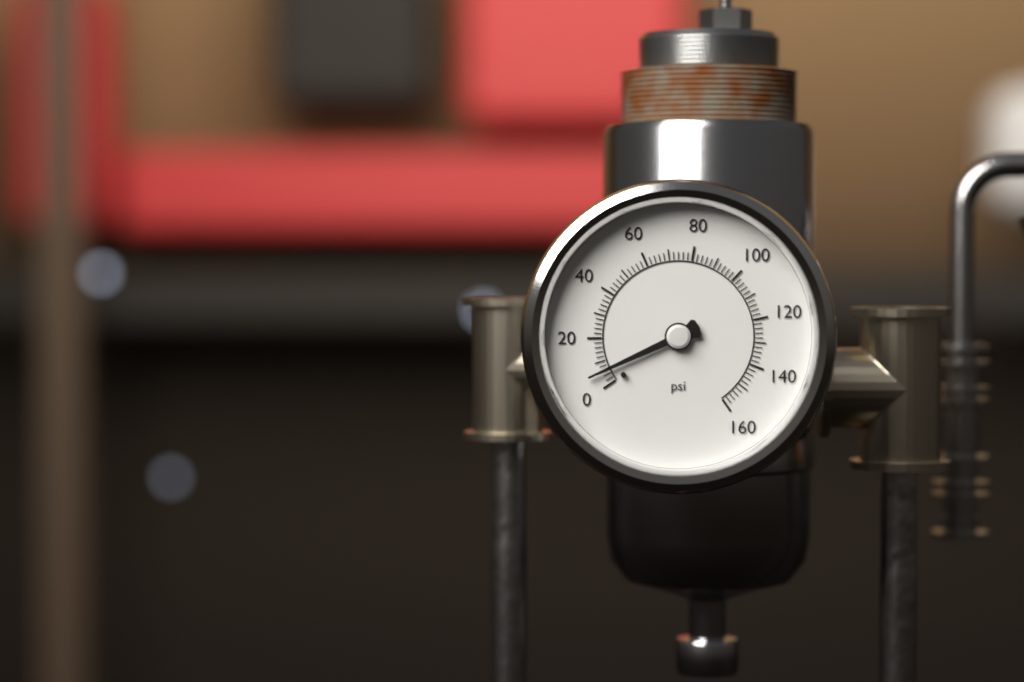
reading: 6 psi
